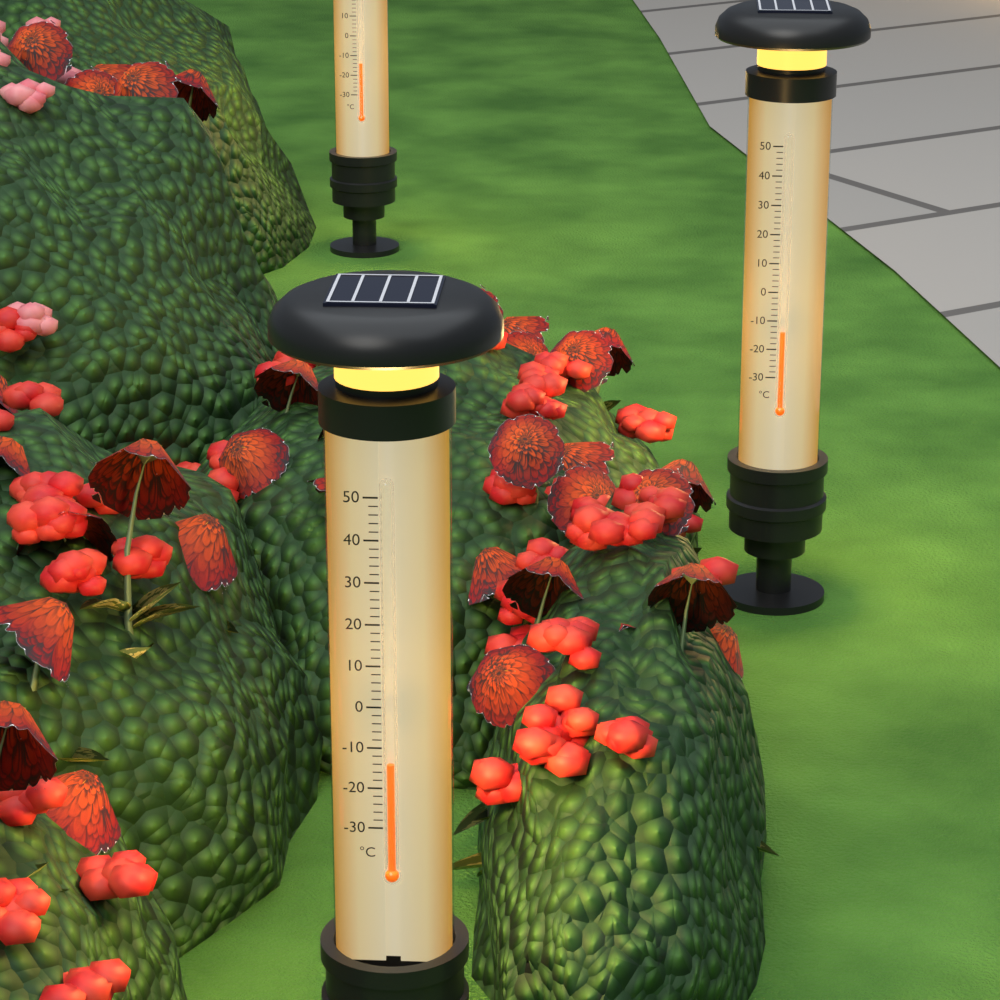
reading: -14 °C
